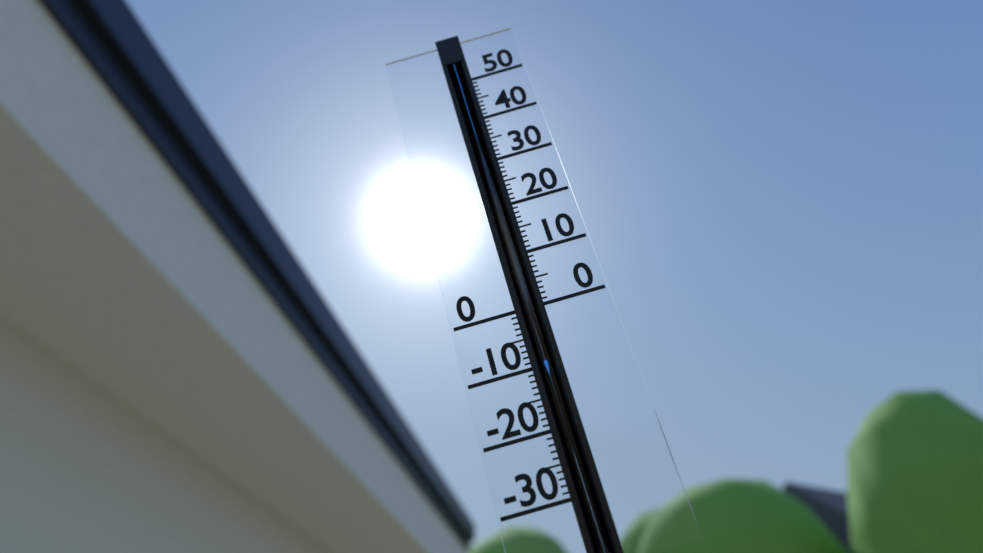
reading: -9 (no unit)
